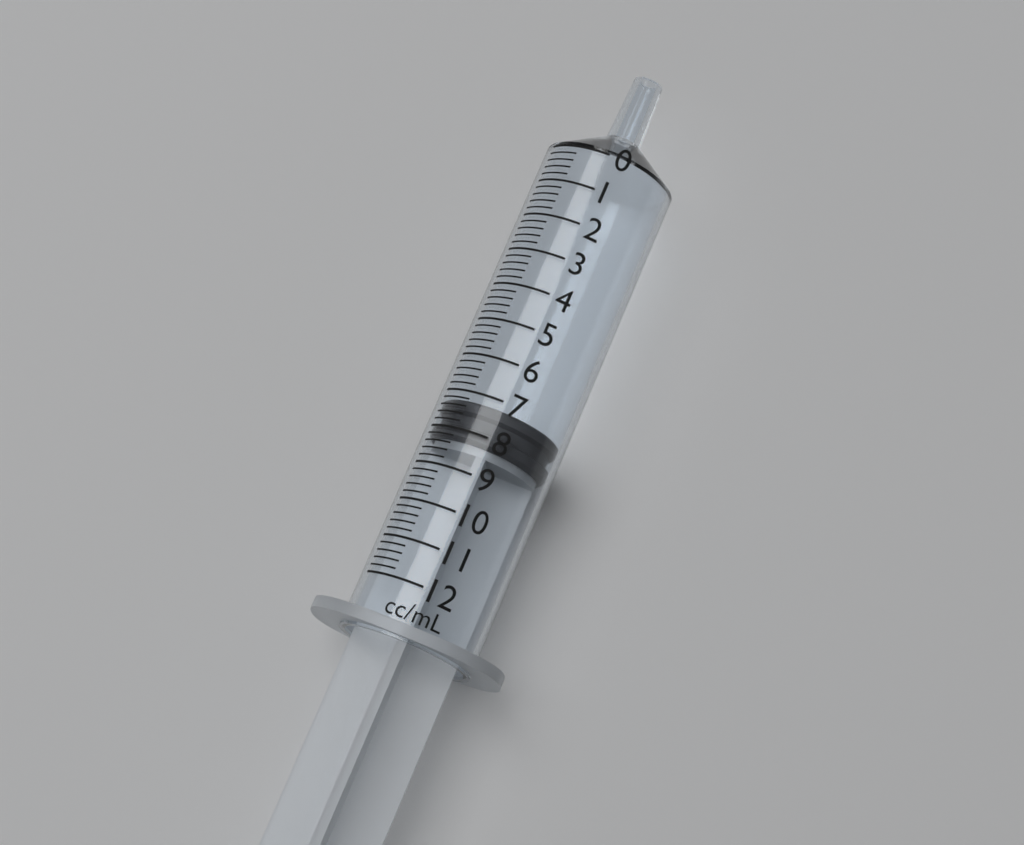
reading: 7.2 ml
